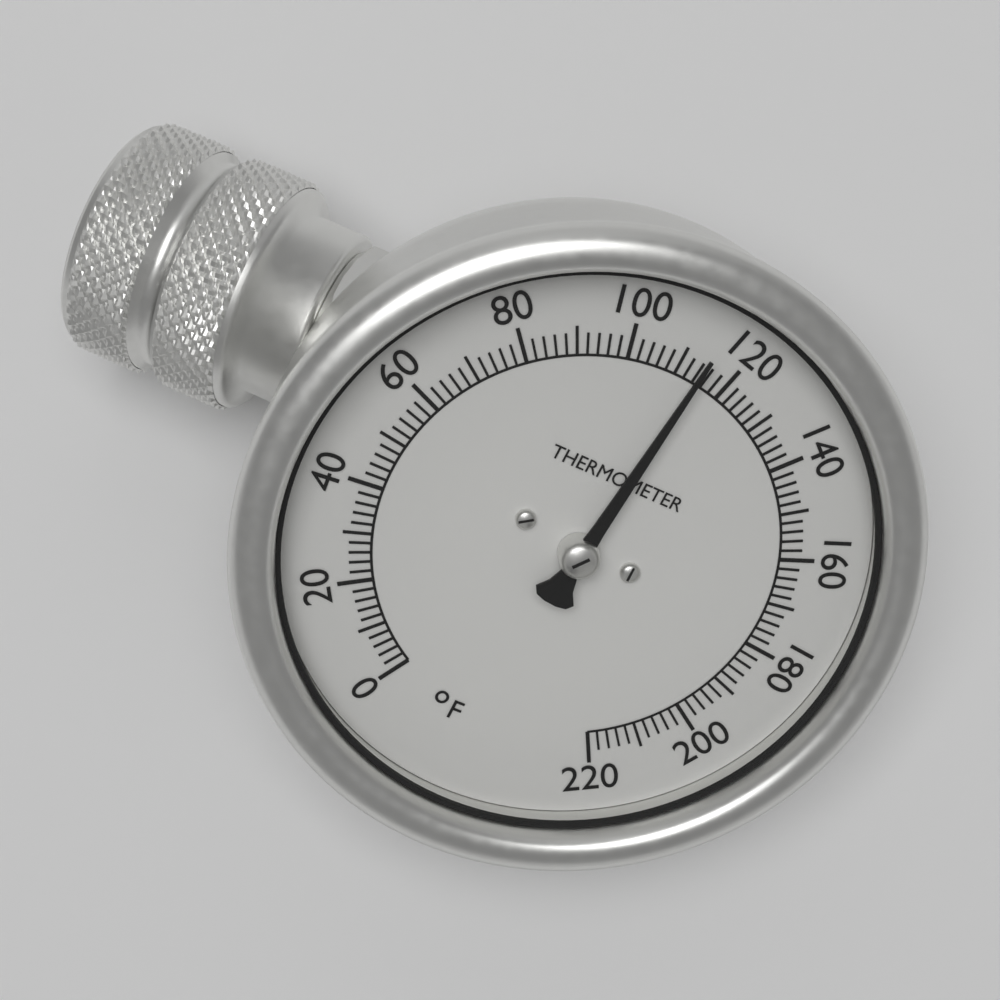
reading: 114 °F
